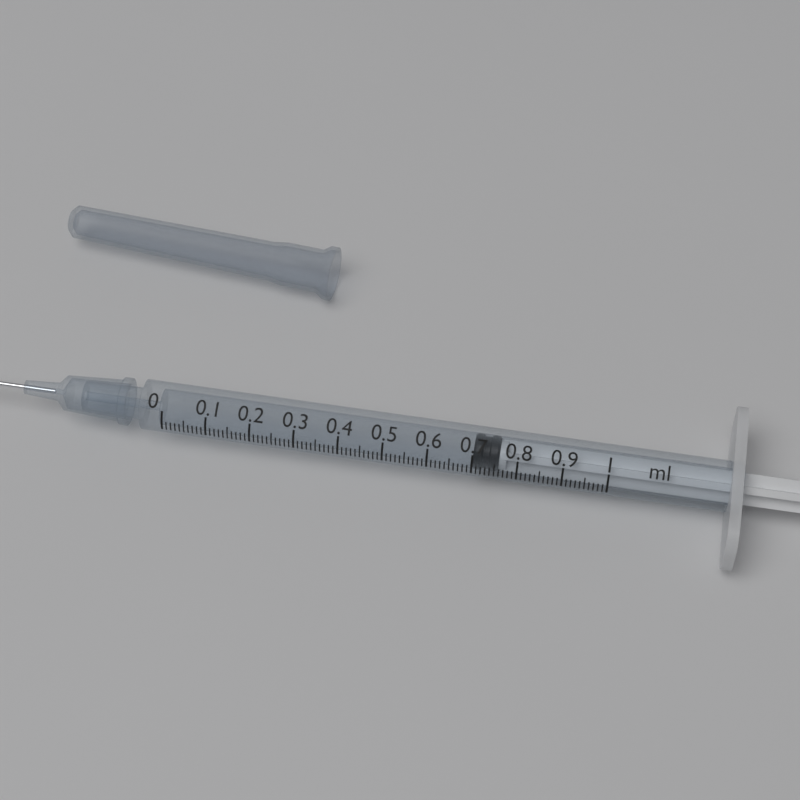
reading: 0.70 ml
